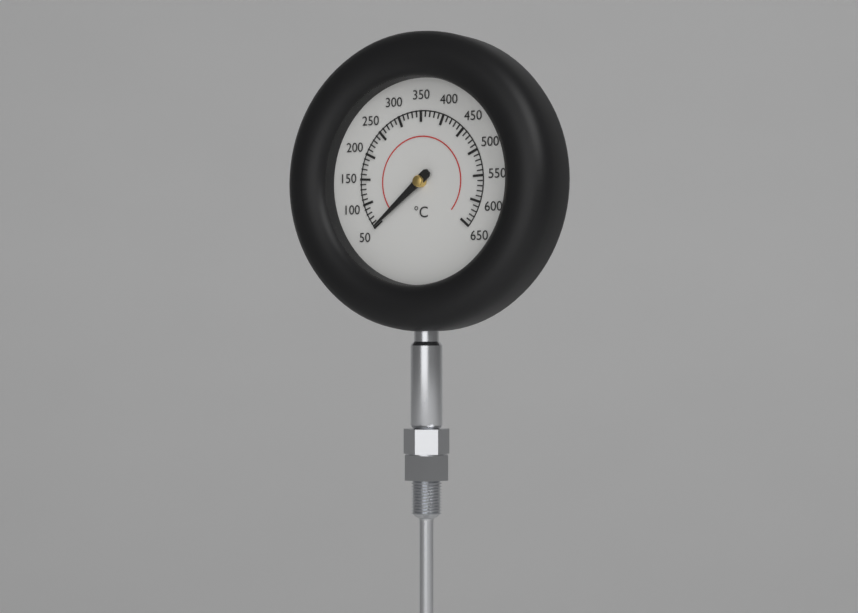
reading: 50 °C
